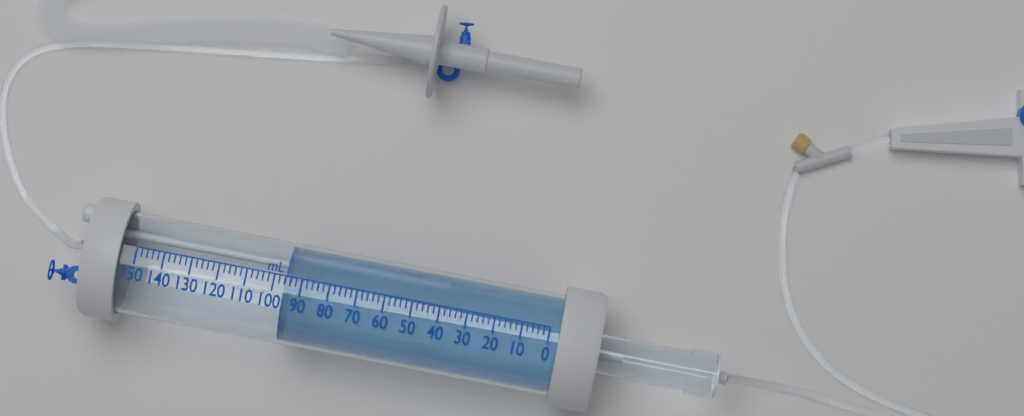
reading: 96 mL
